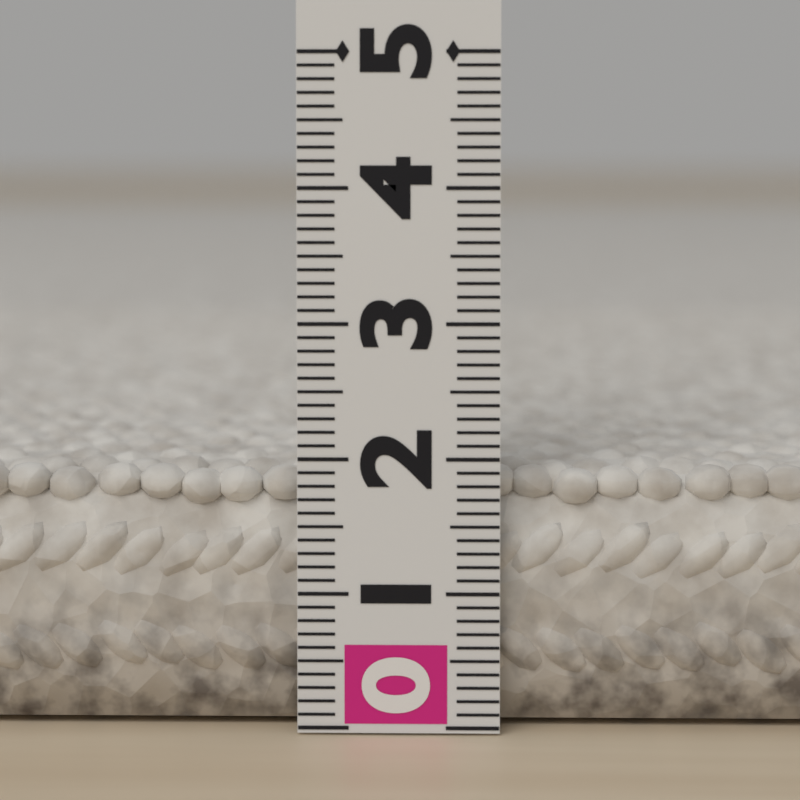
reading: 1.9 (no unit)
